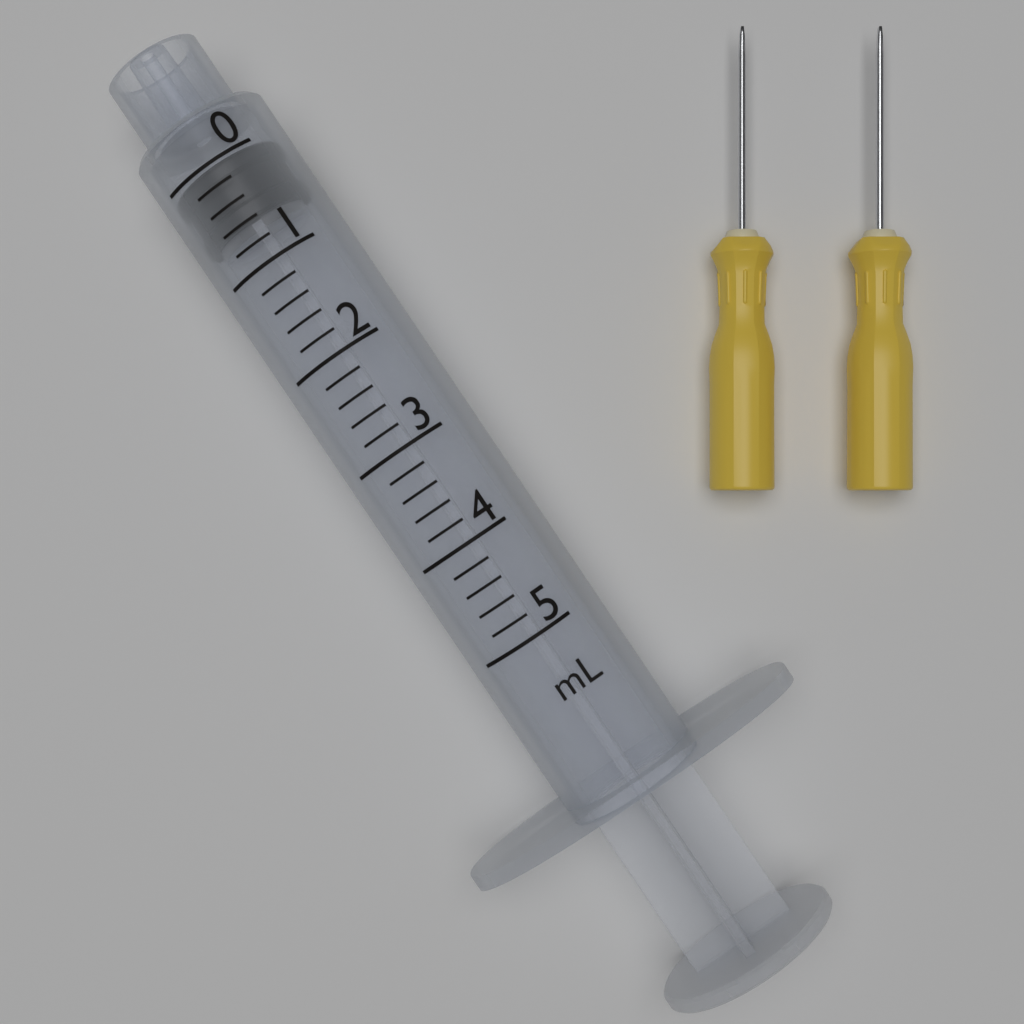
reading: 0.0 ml
